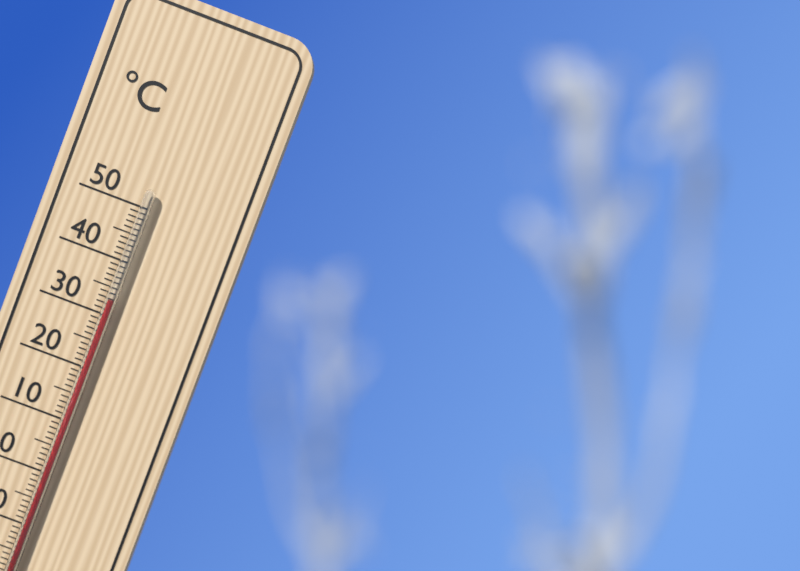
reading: 33 °C
